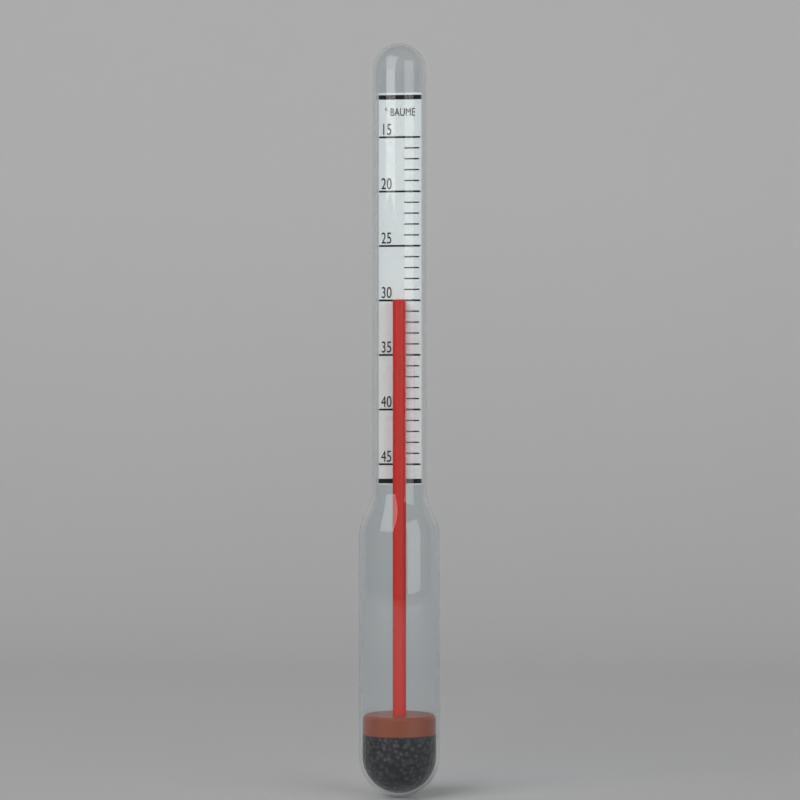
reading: 30 °Baumé
